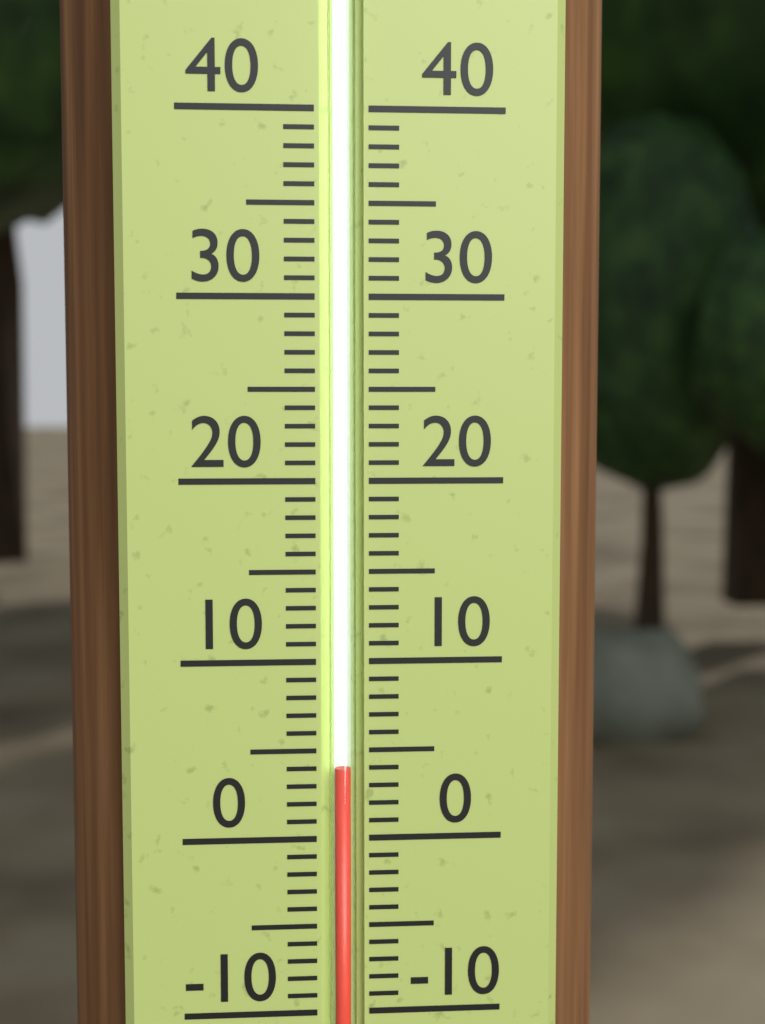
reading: 4 (no unit)
